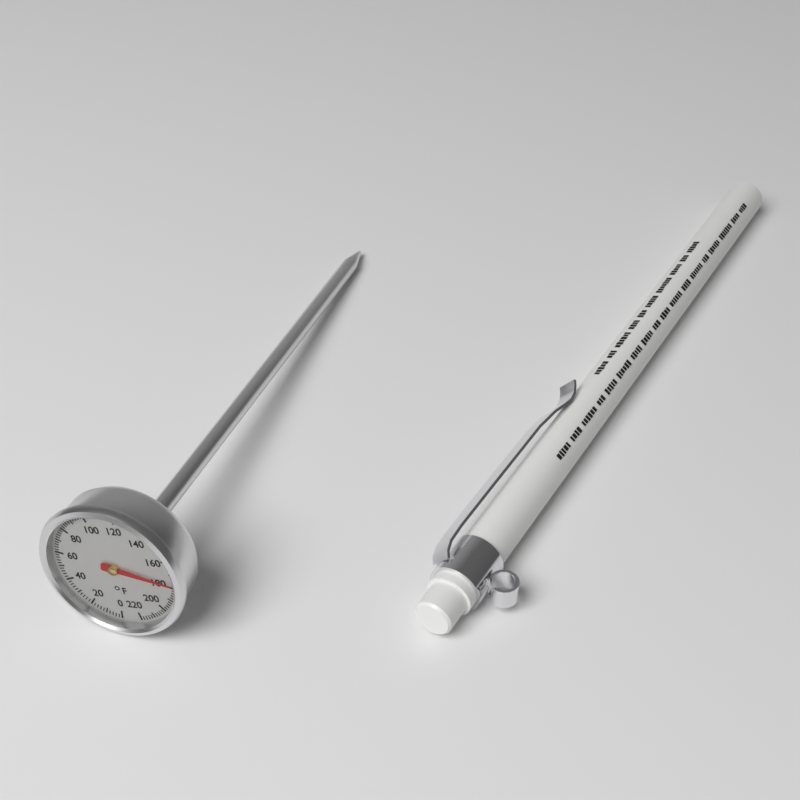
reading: 178 °F
